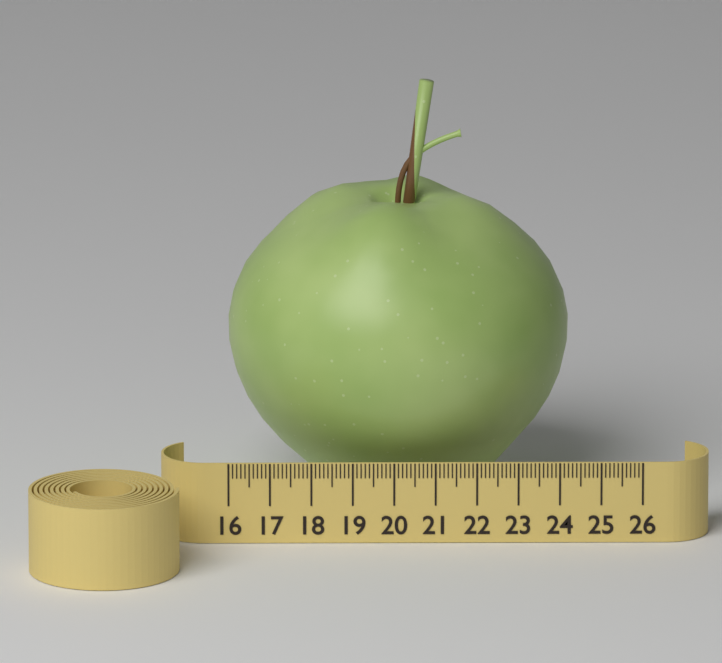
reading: 24.3 (no unit)
